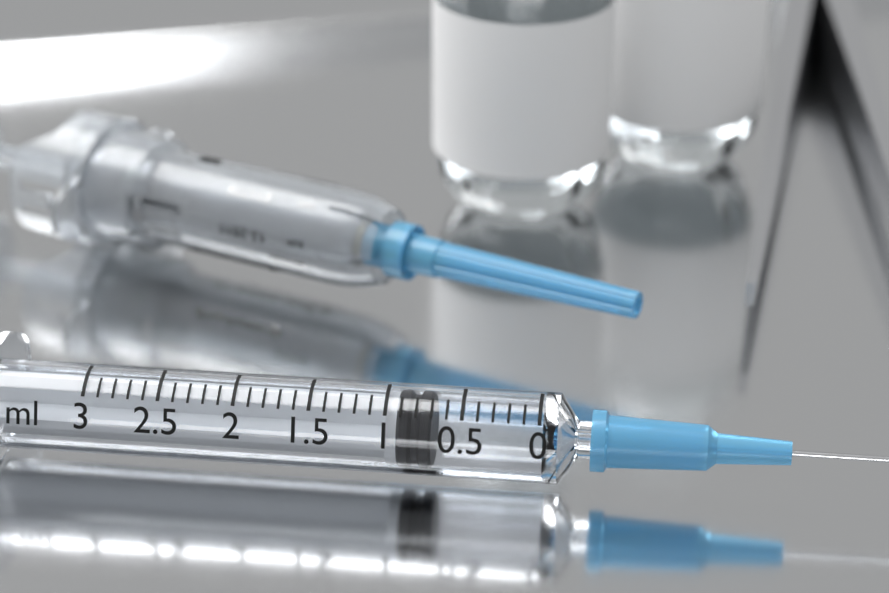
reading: 0.7 ml
